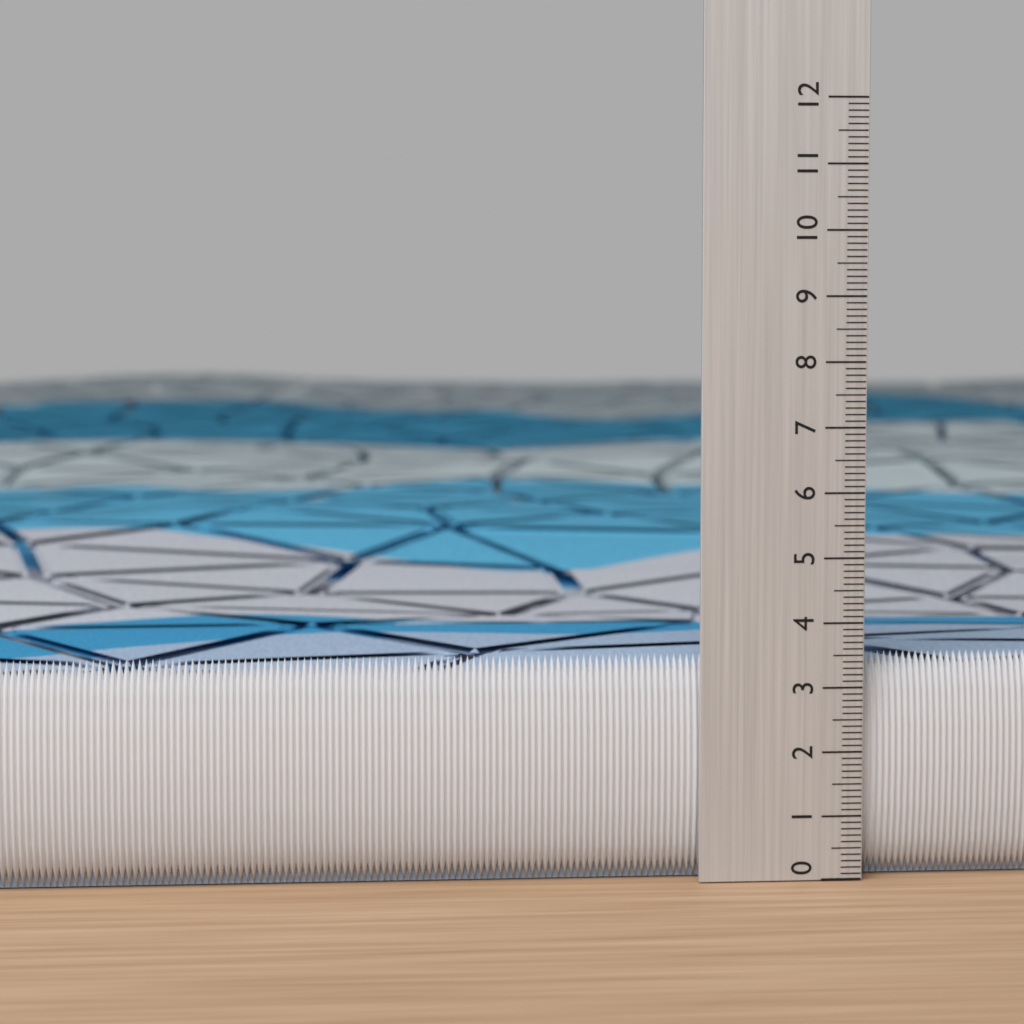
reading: 3.5 (no unit)
